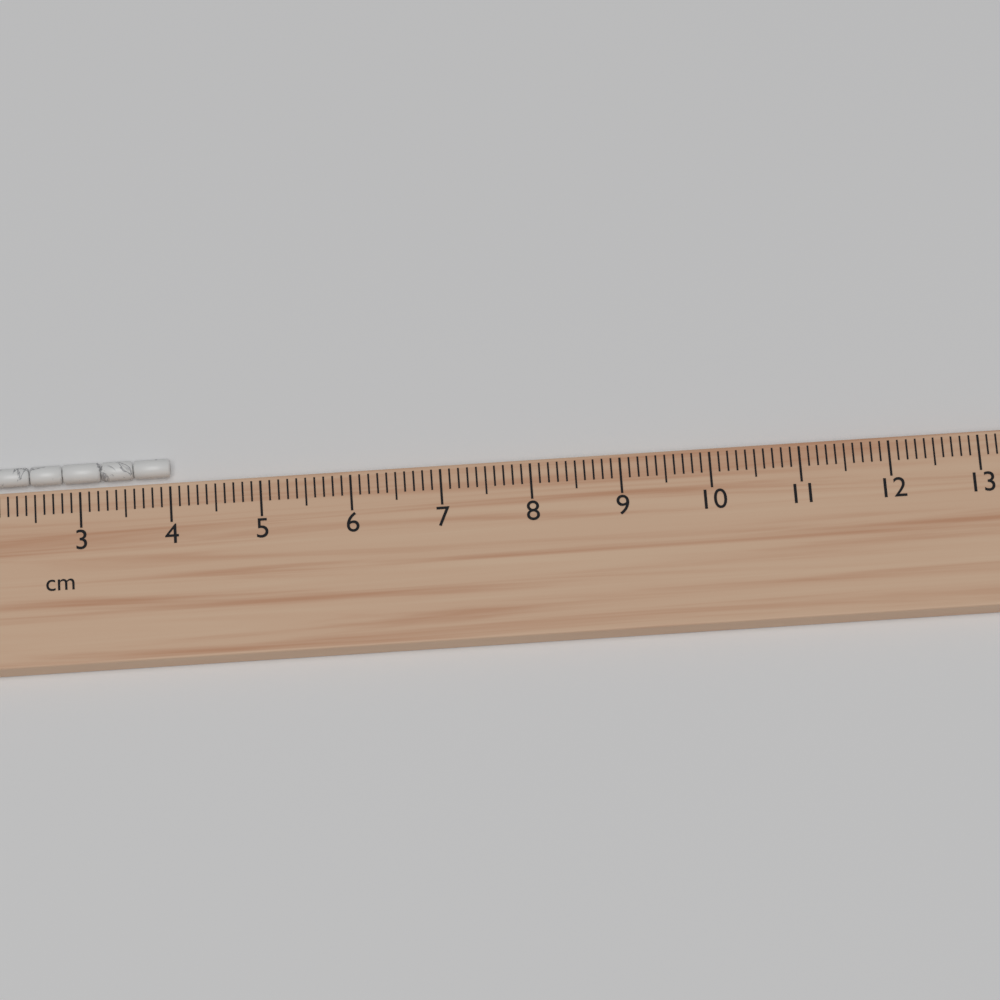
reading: 4.0 cm
